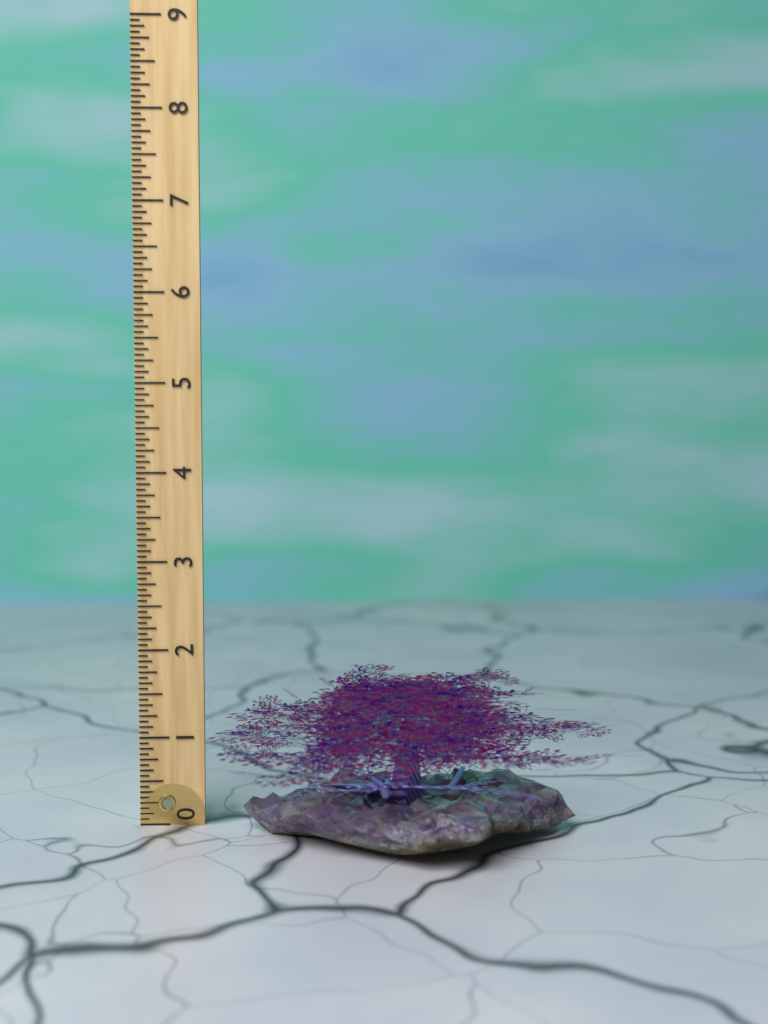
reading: 1.9375 (no unit)
